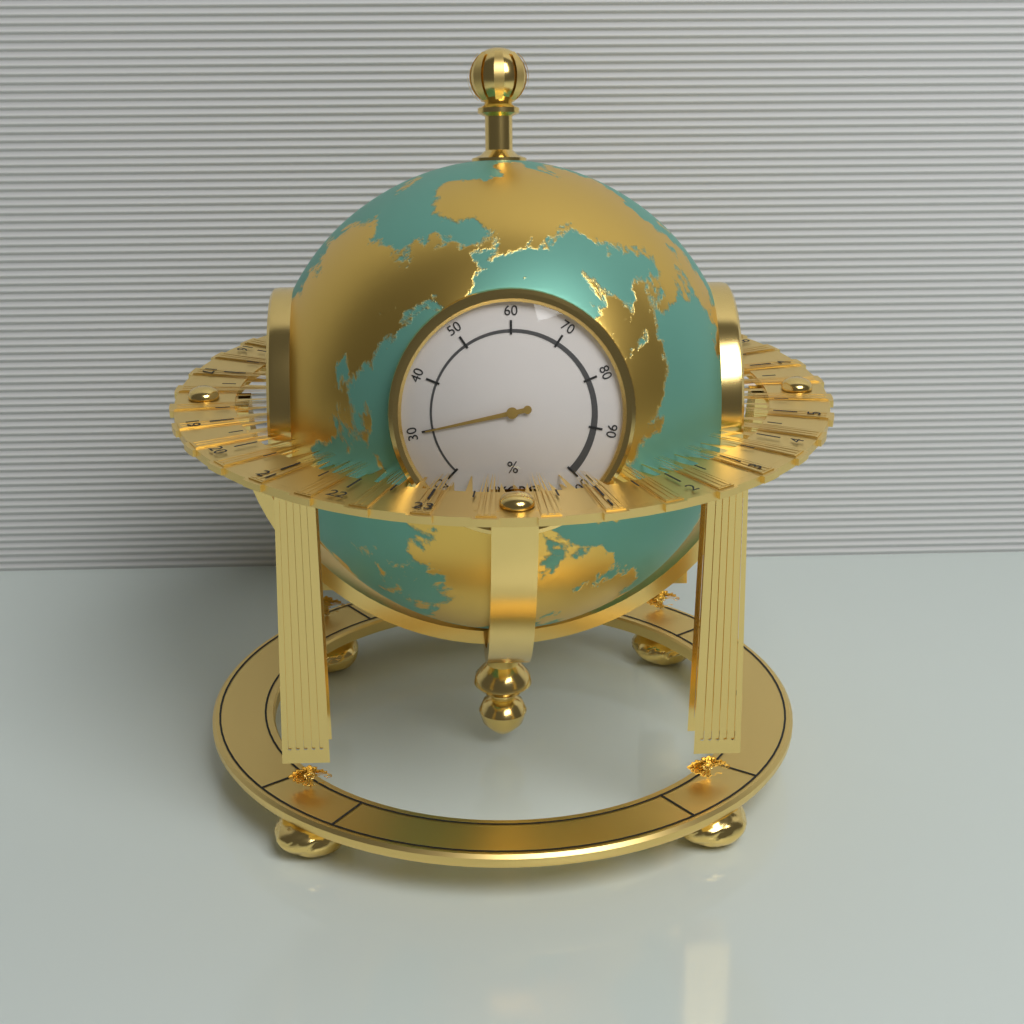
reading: 30 %
